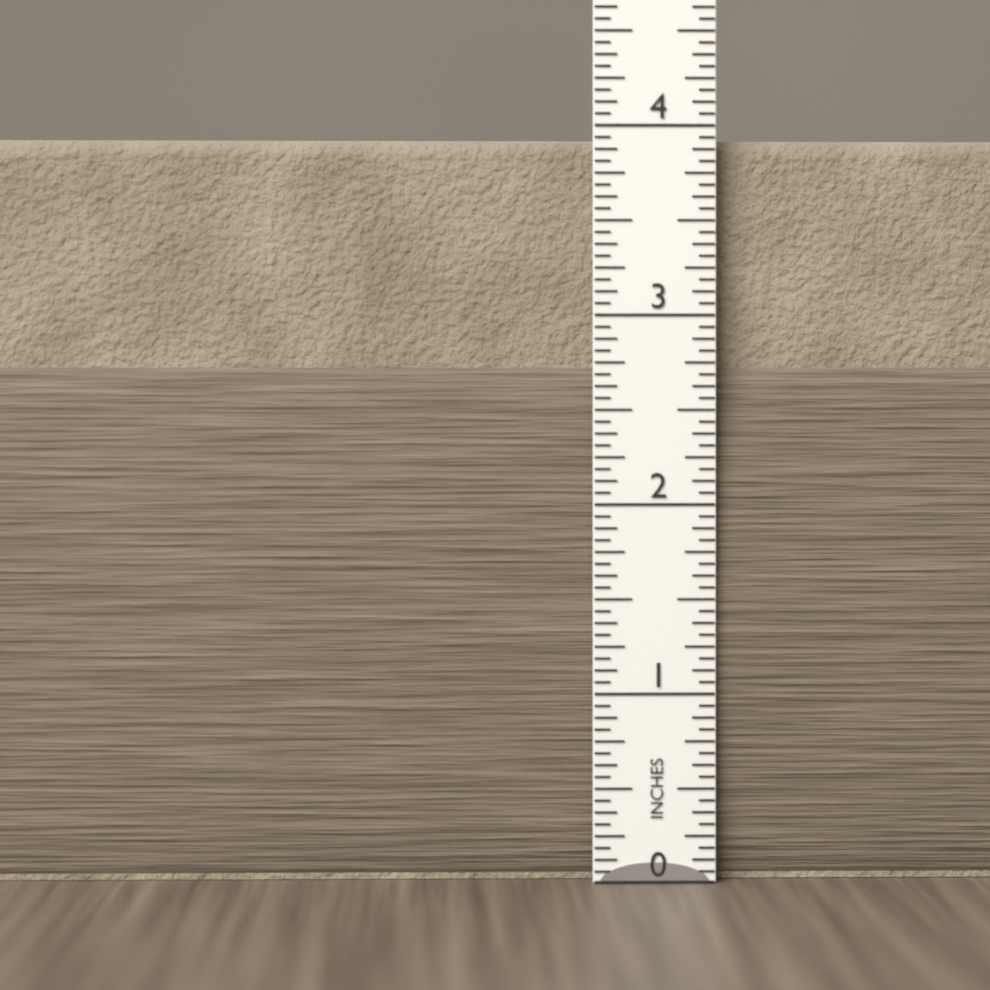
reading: 3.9375 in
